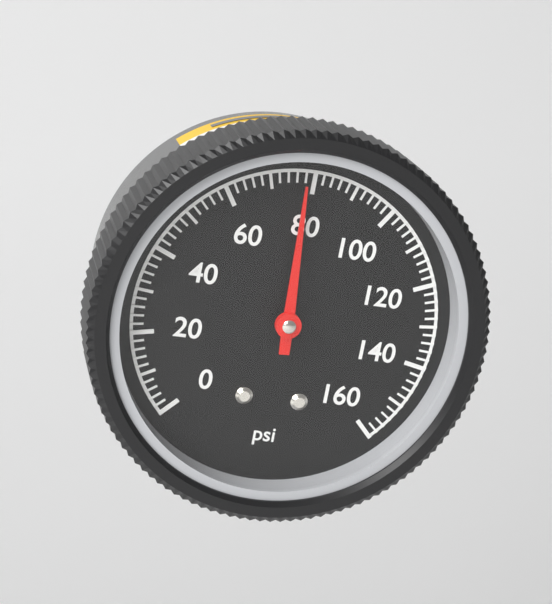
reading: 78 psi
